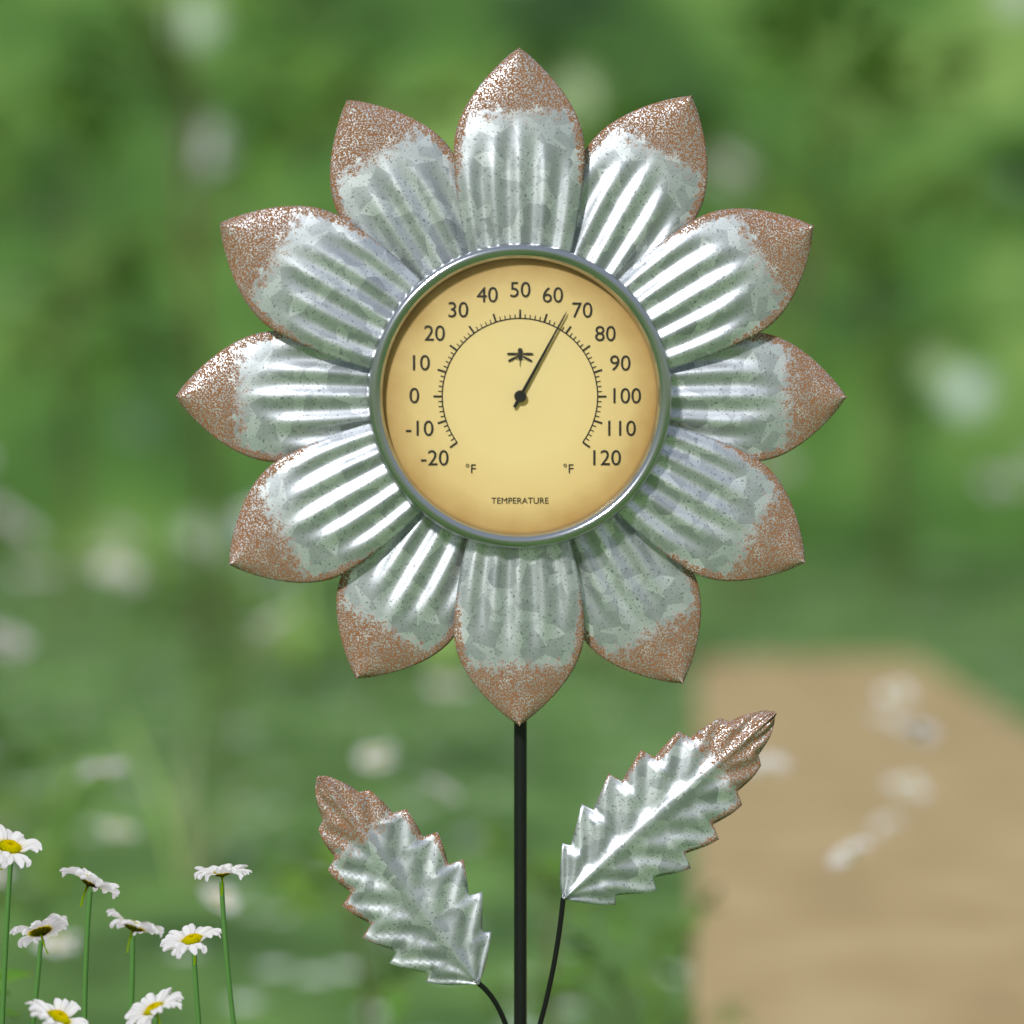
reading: 66 °F
